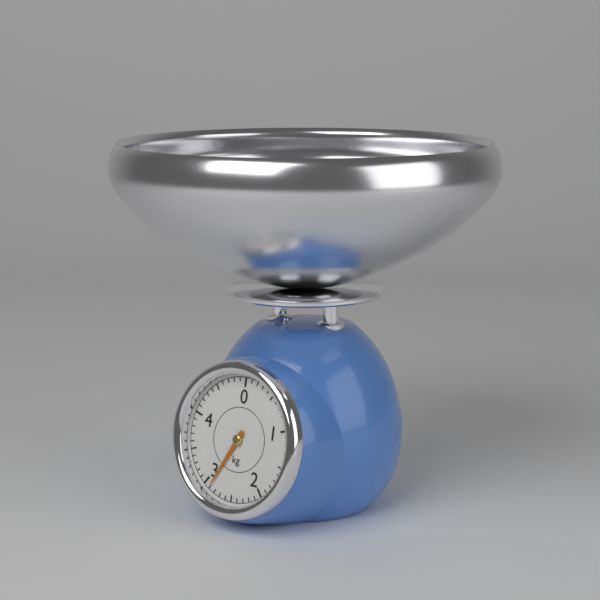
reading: 2.9 kg
